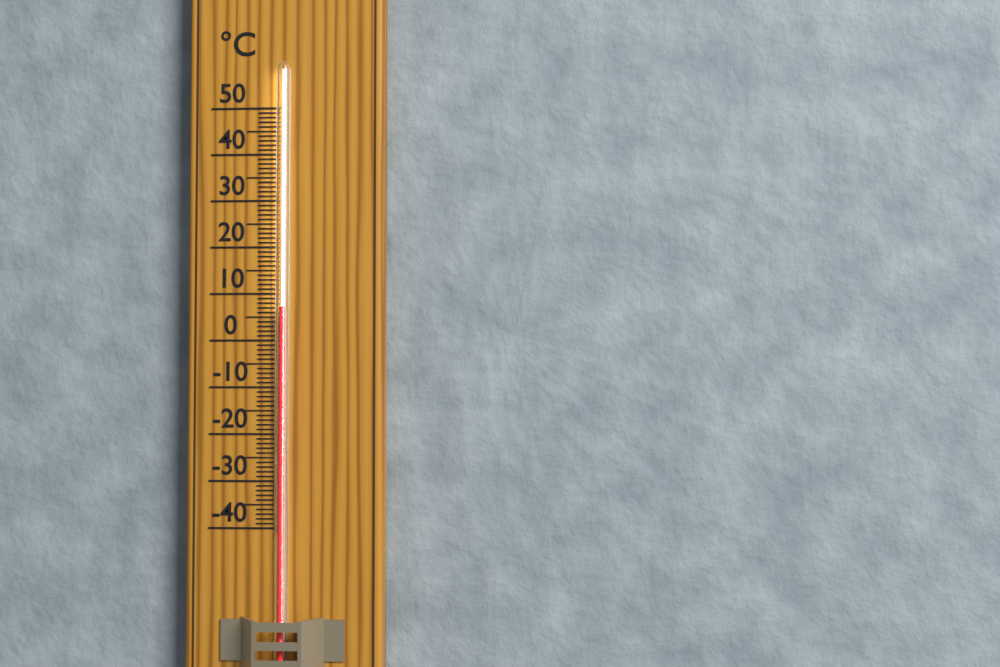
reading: 7 °C
